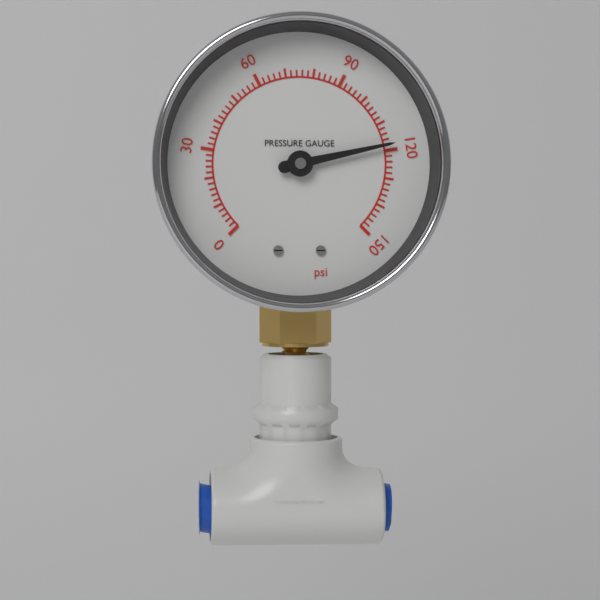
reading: 118 psi
